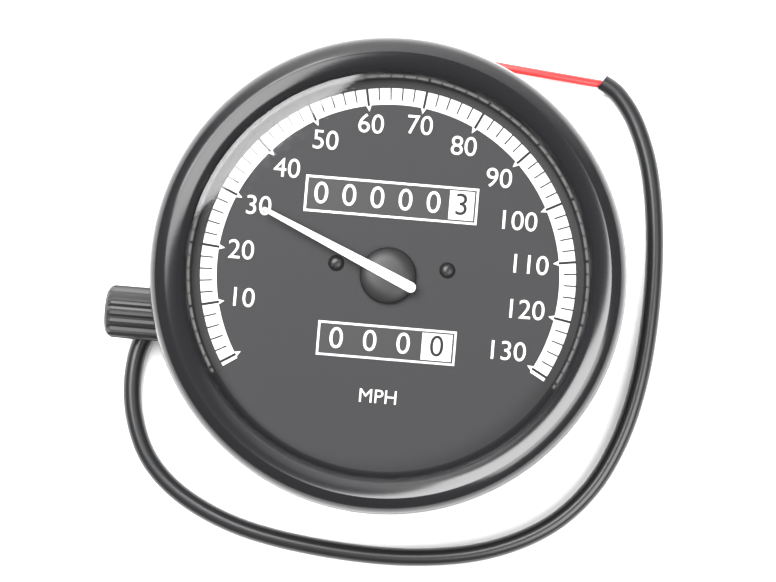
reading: 30 MPH
